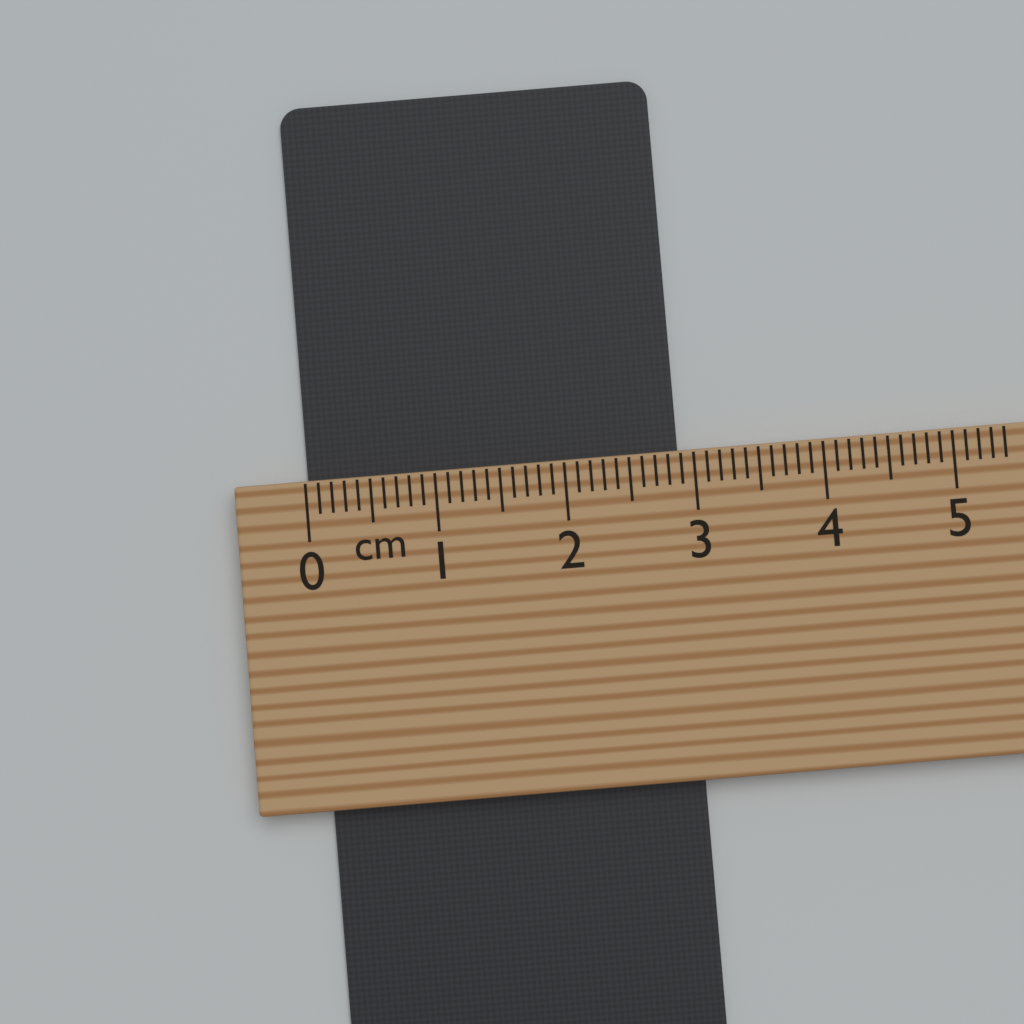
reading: 2.9 cm
